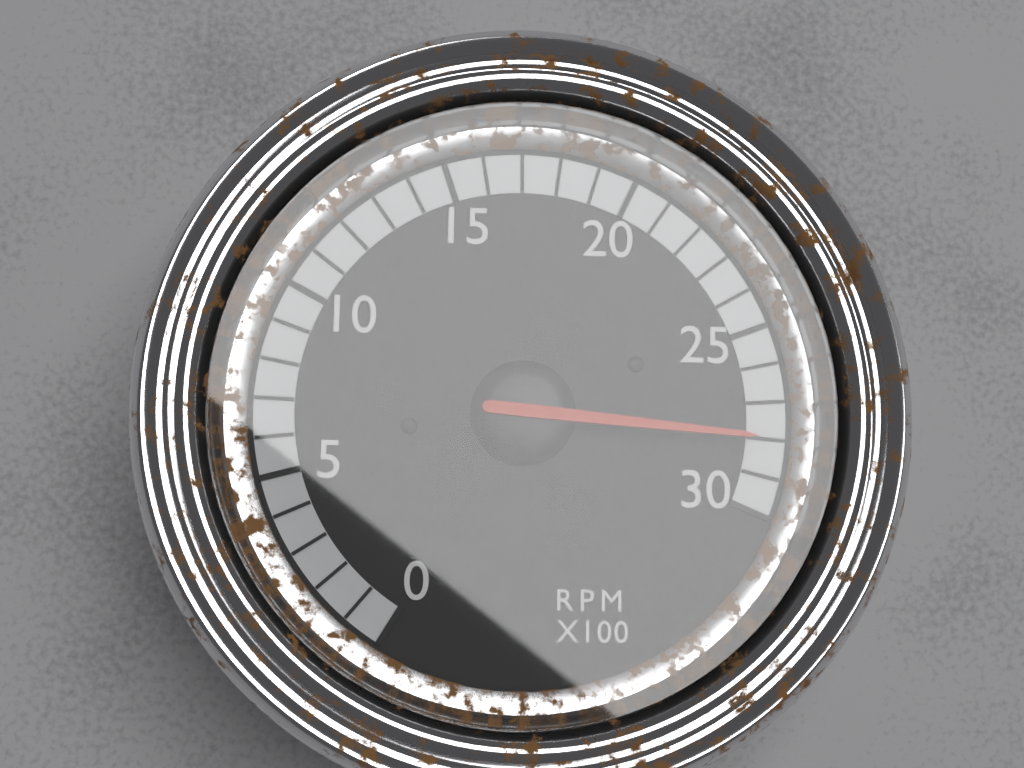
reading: 28 RPM x100
